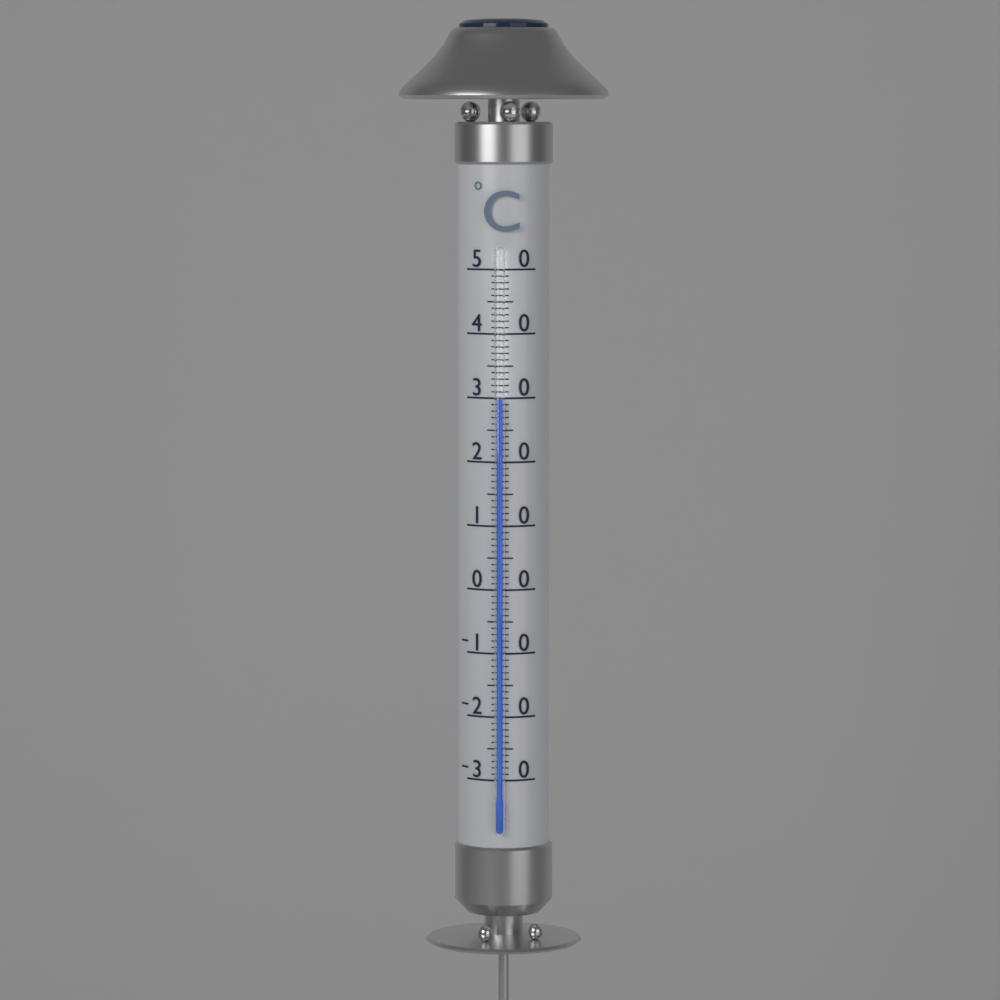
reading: 30 °C
